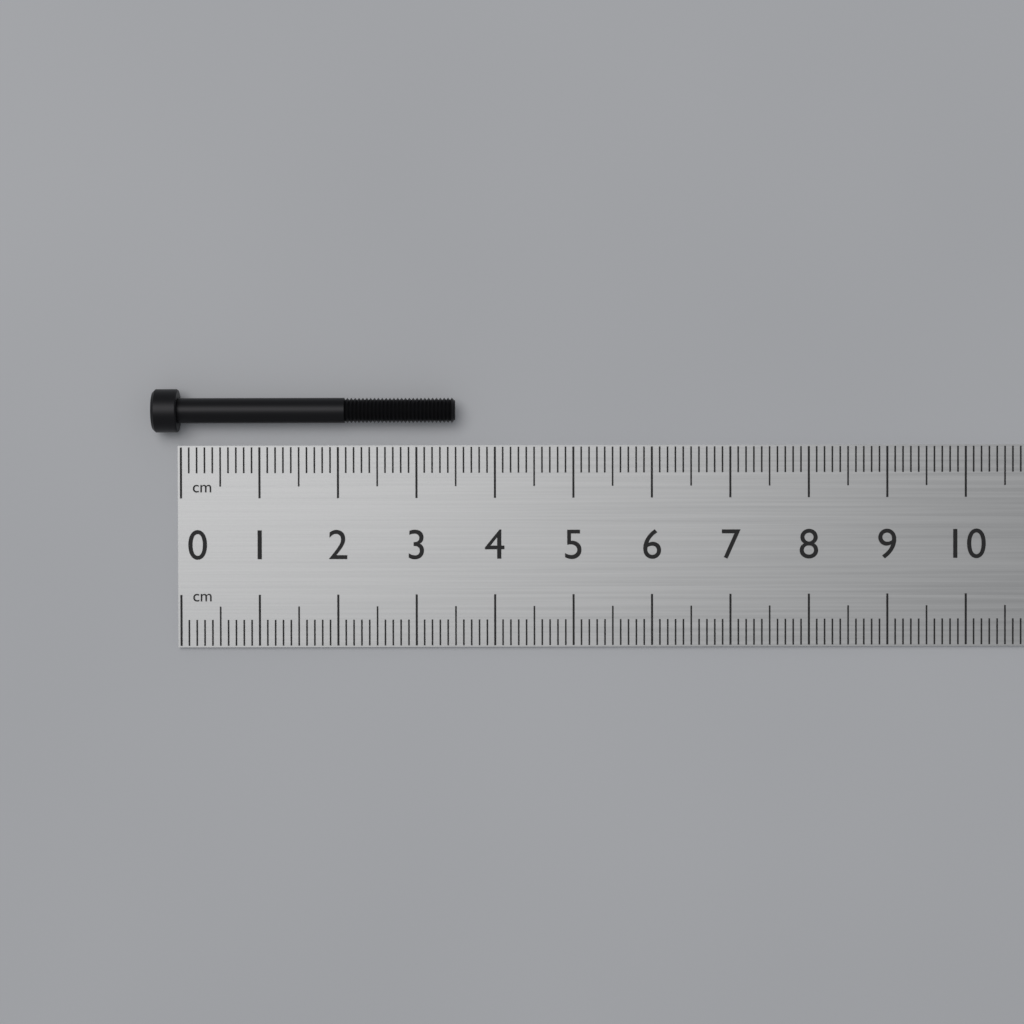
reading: 3.5 cm
